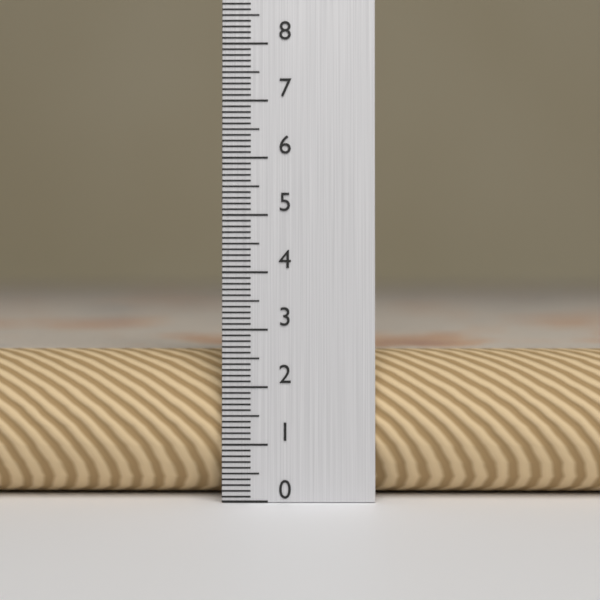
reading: 2.6 (no unit)
